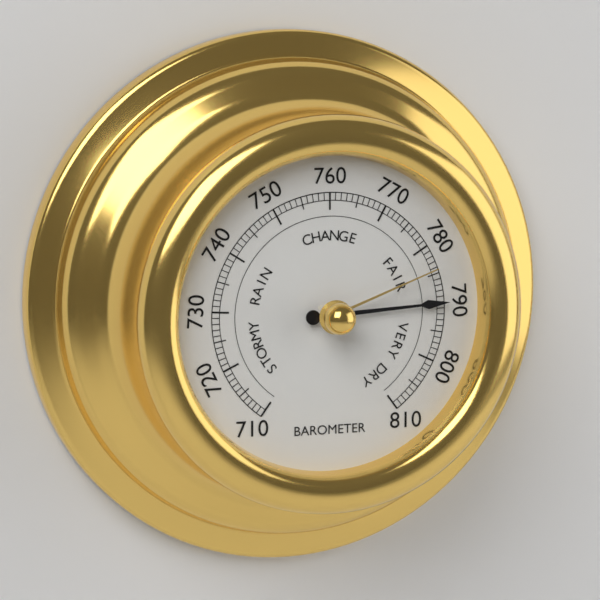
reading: 790 (no unit)
